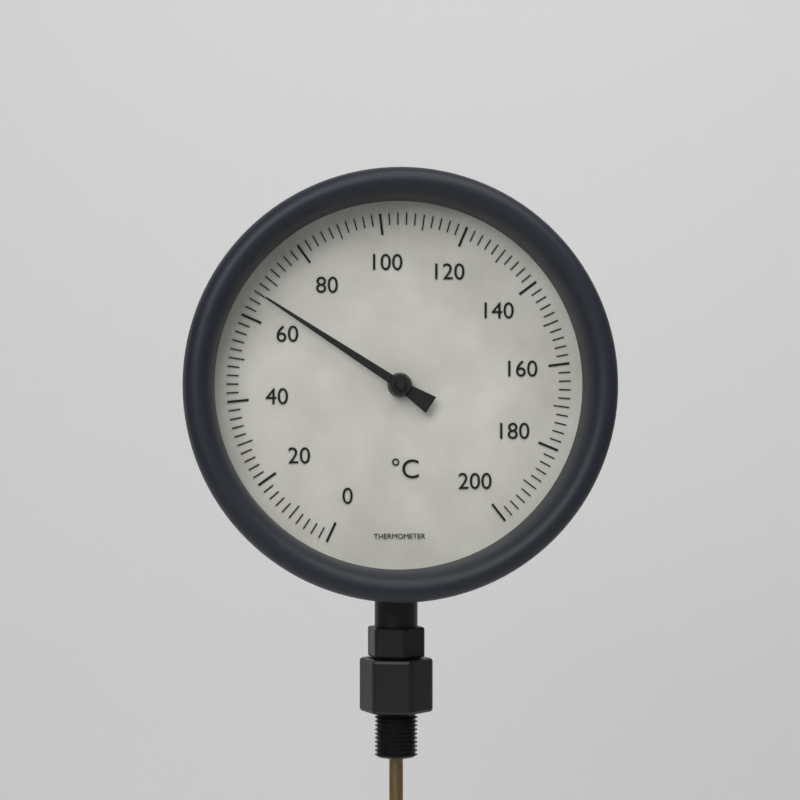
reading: 66 °C
